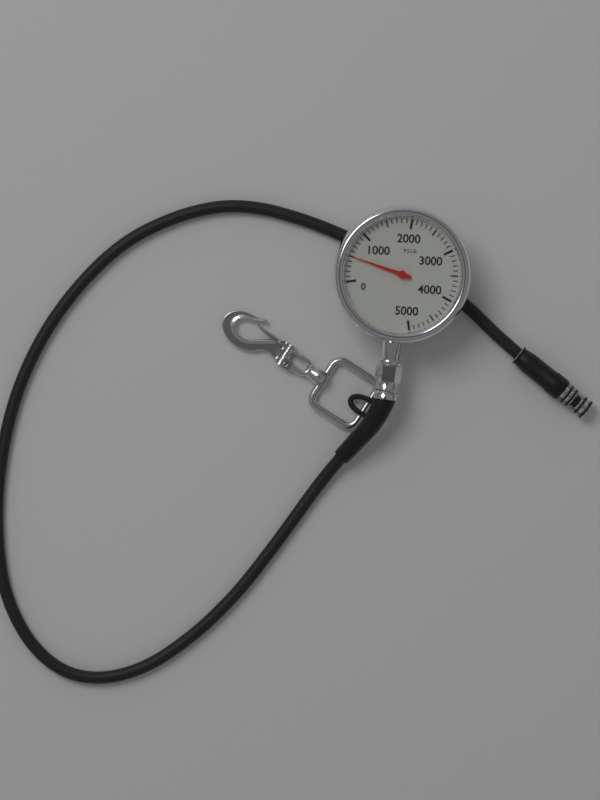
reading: 500 psi
